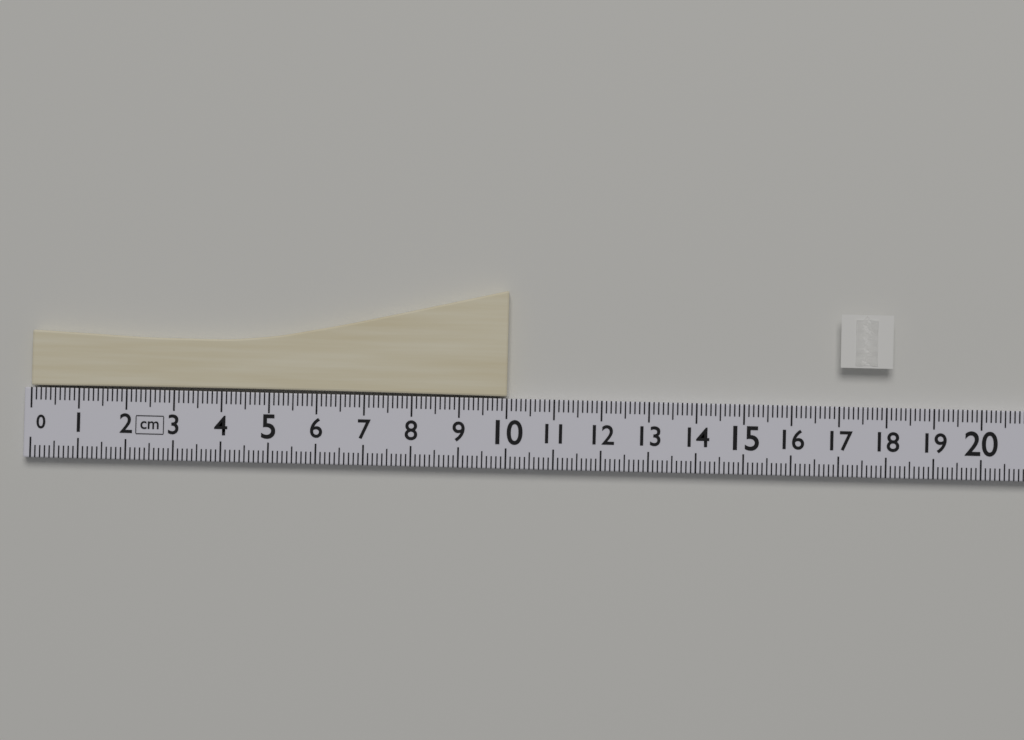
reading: 10.0 cm
